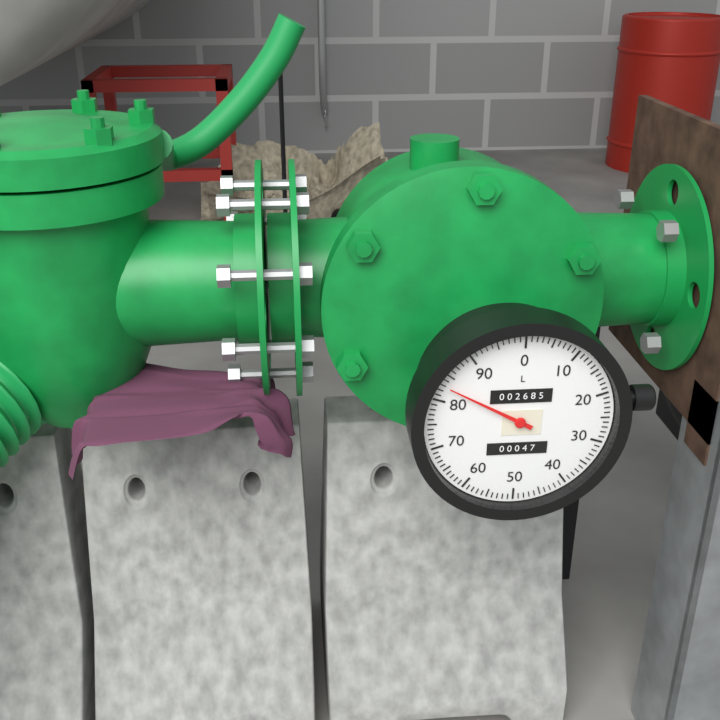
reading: 83 L
